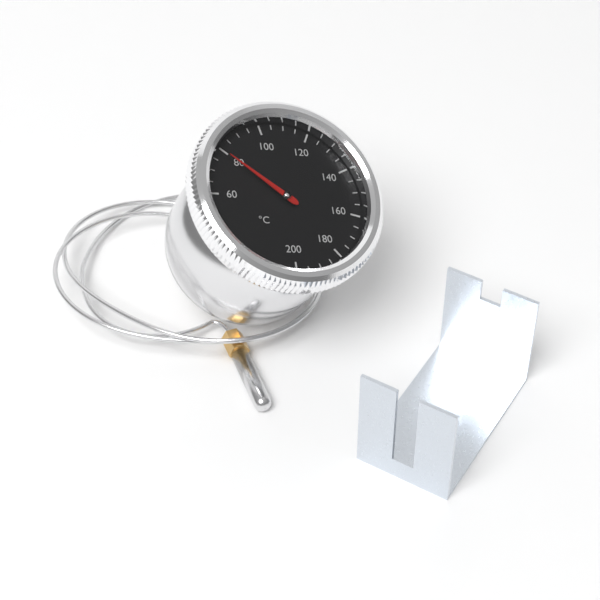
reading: 80 °C
